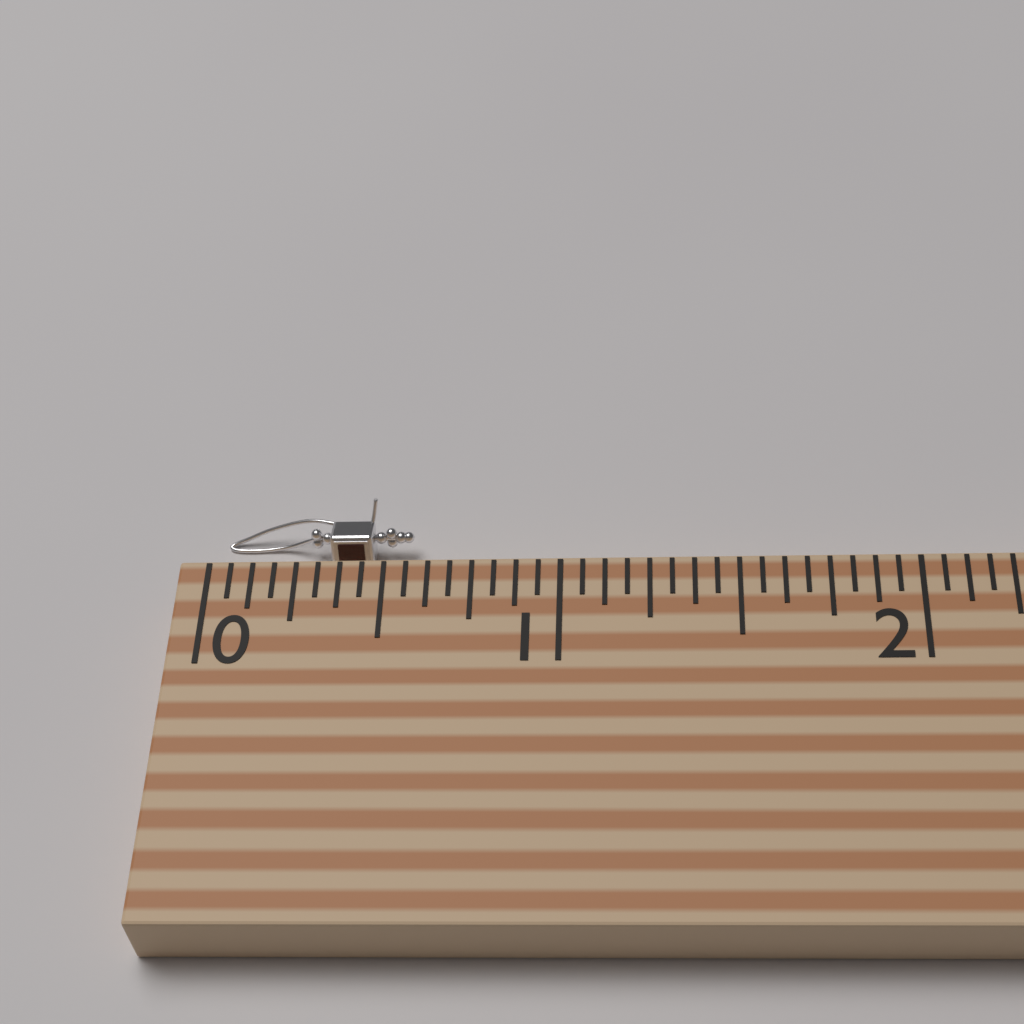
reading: 0.5625 (no unit)
